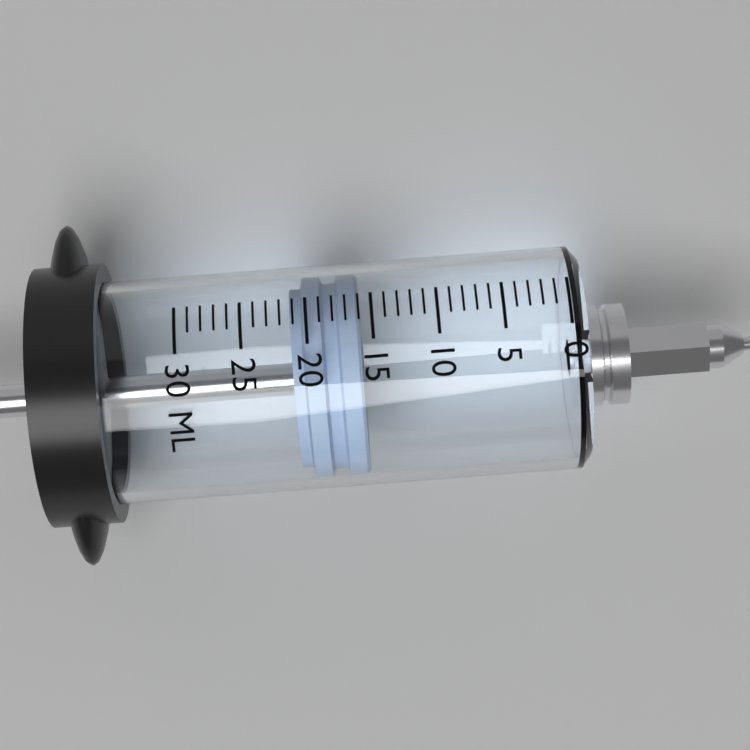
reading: 16 ml
